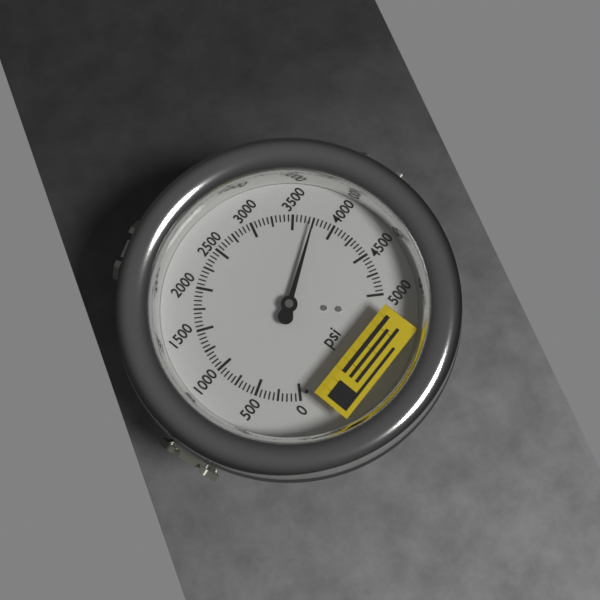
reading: 3750 psi
